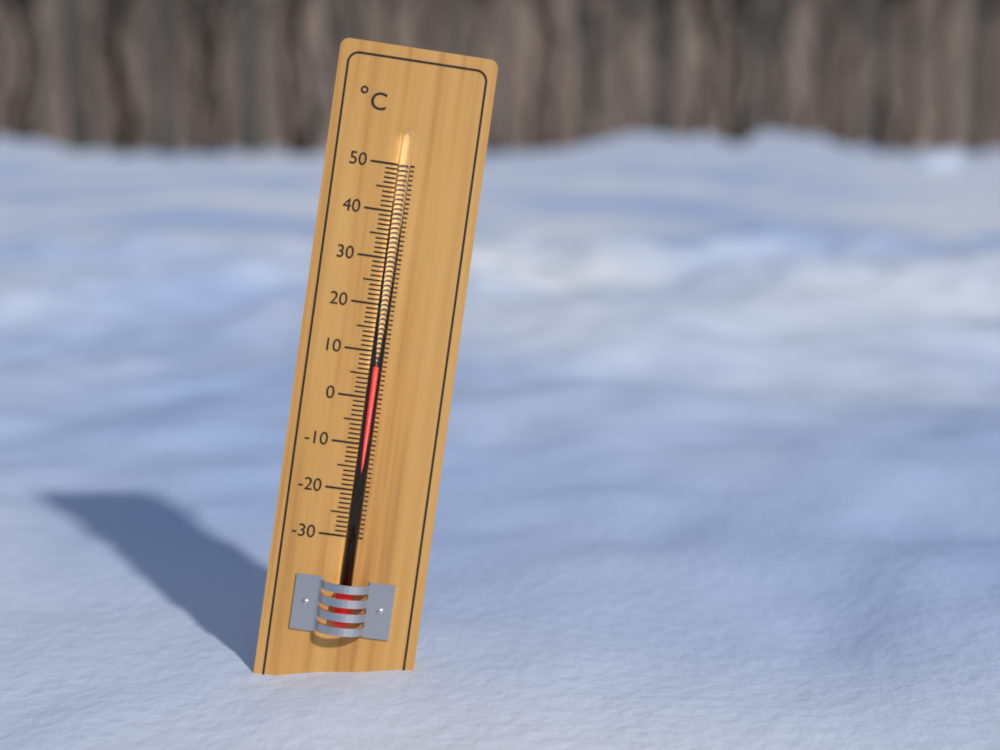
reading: 7 °C
